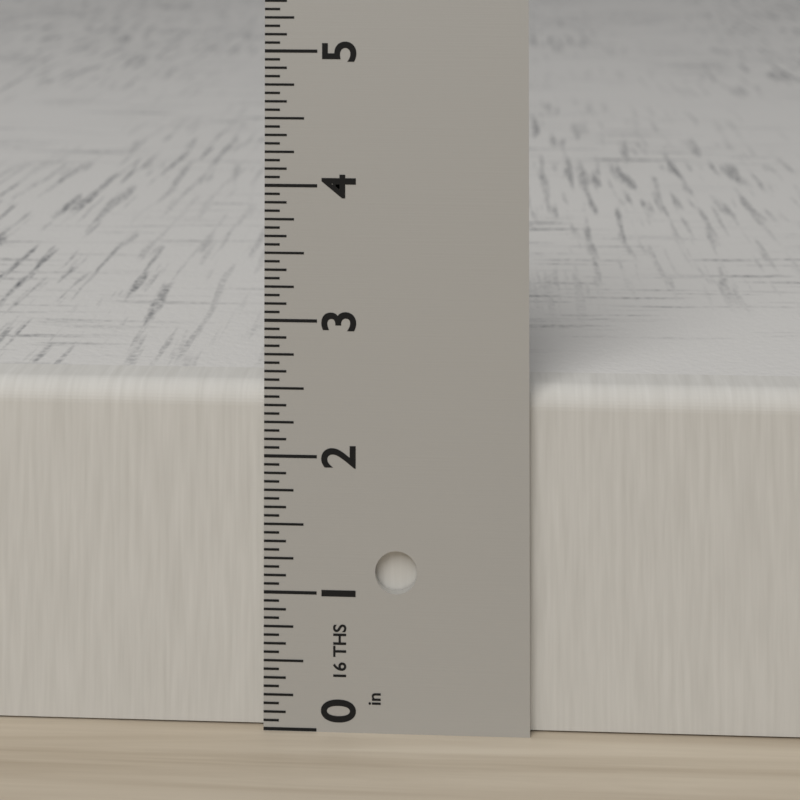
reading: 2.5000 in
